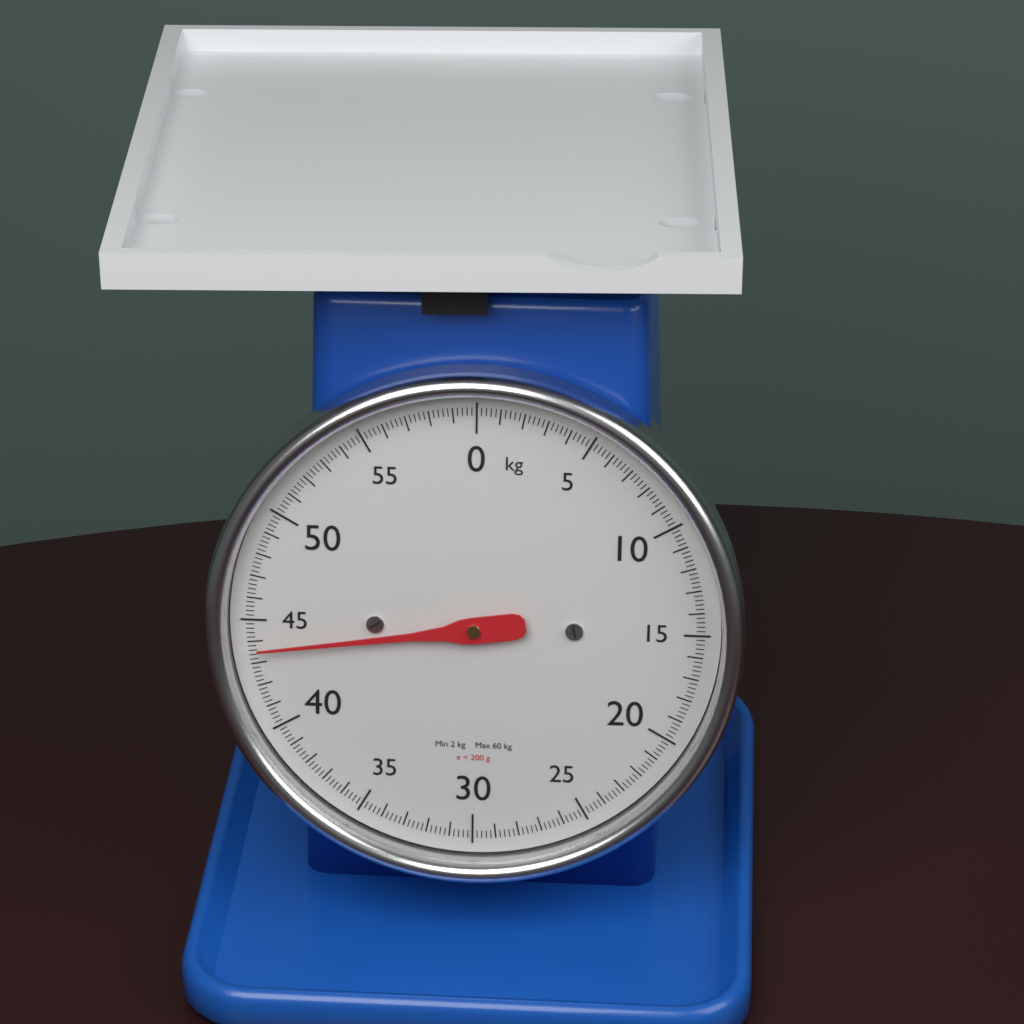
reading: 43.6 kg
